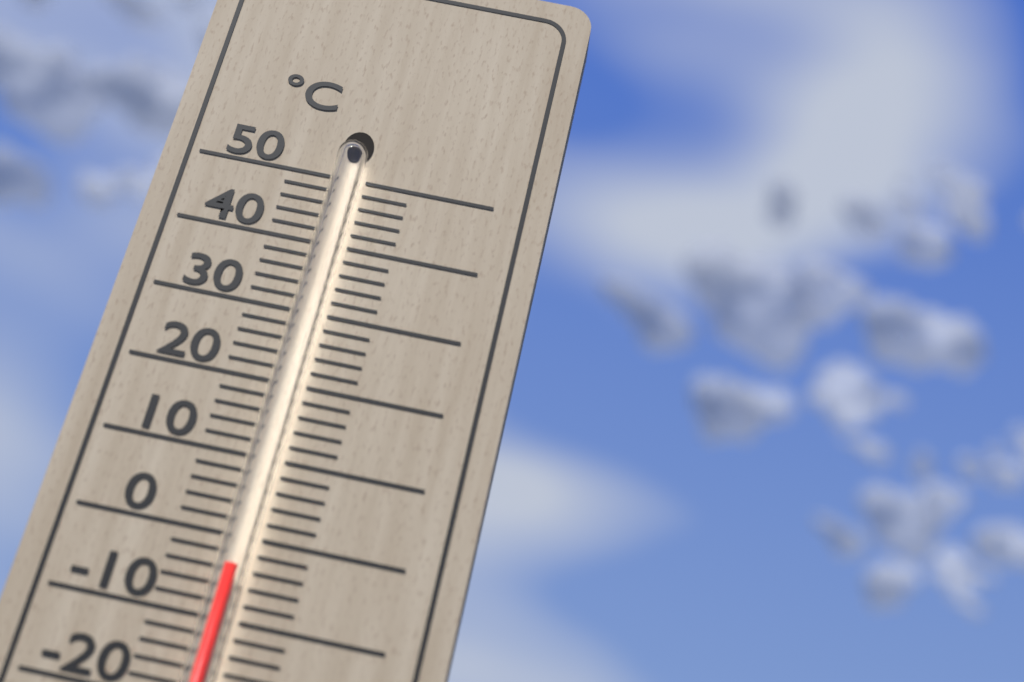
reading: -4 °C
